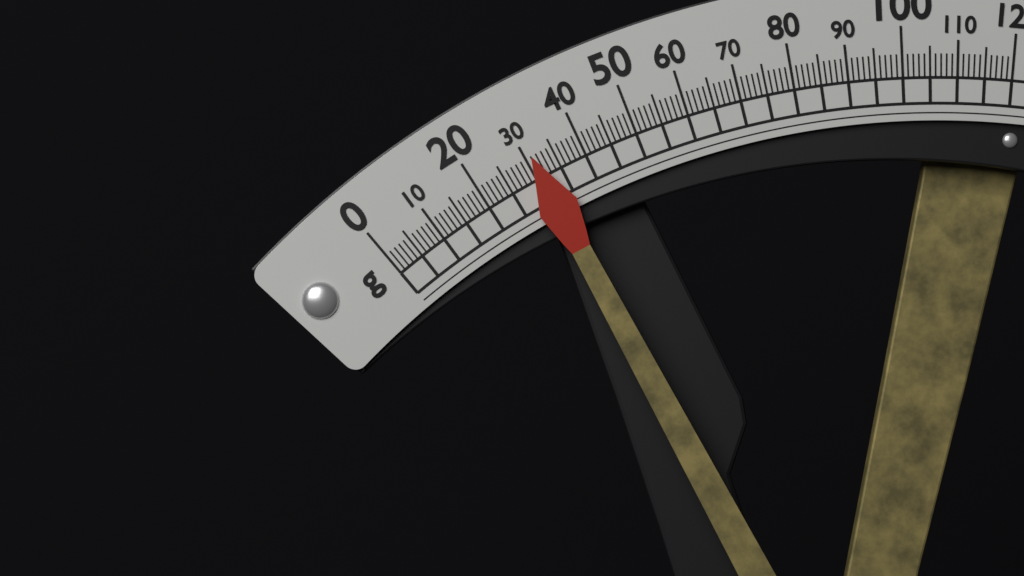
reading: 31 g
